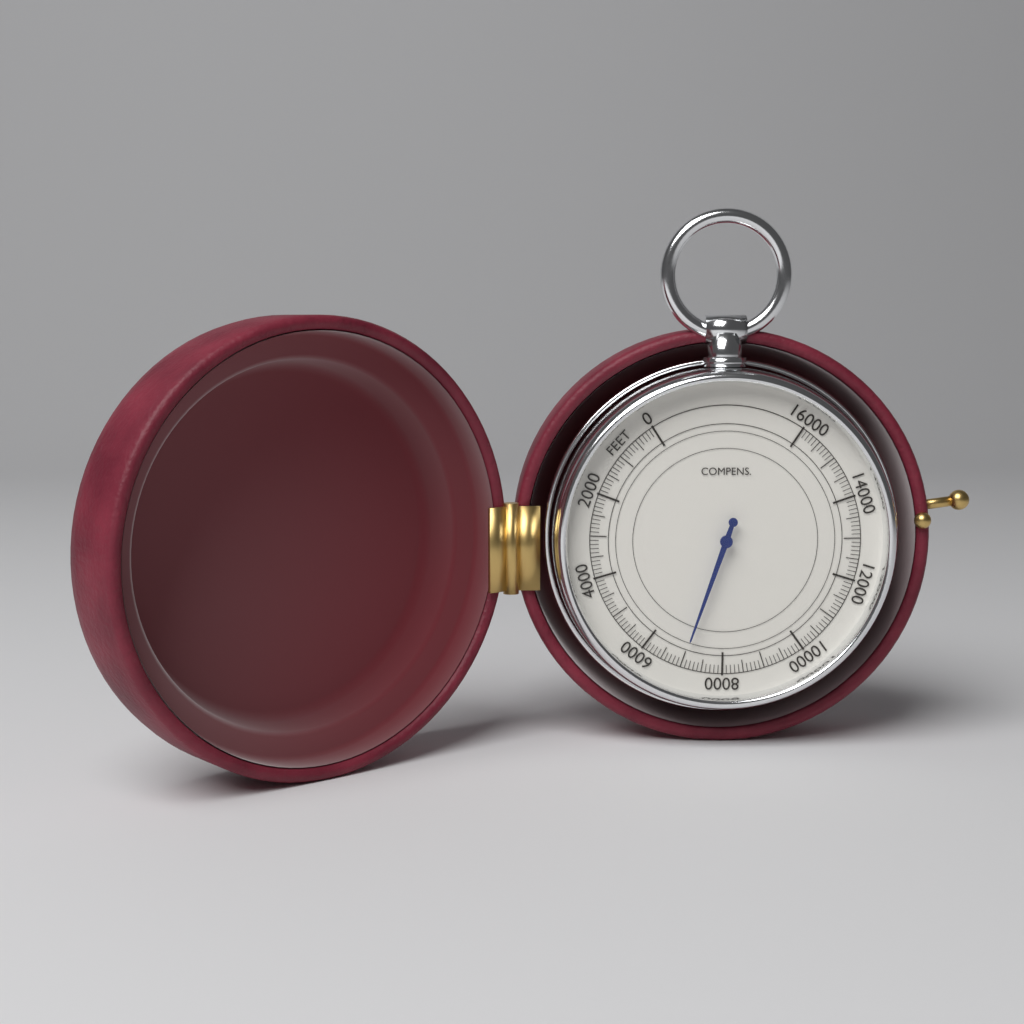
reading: 7000 feet
